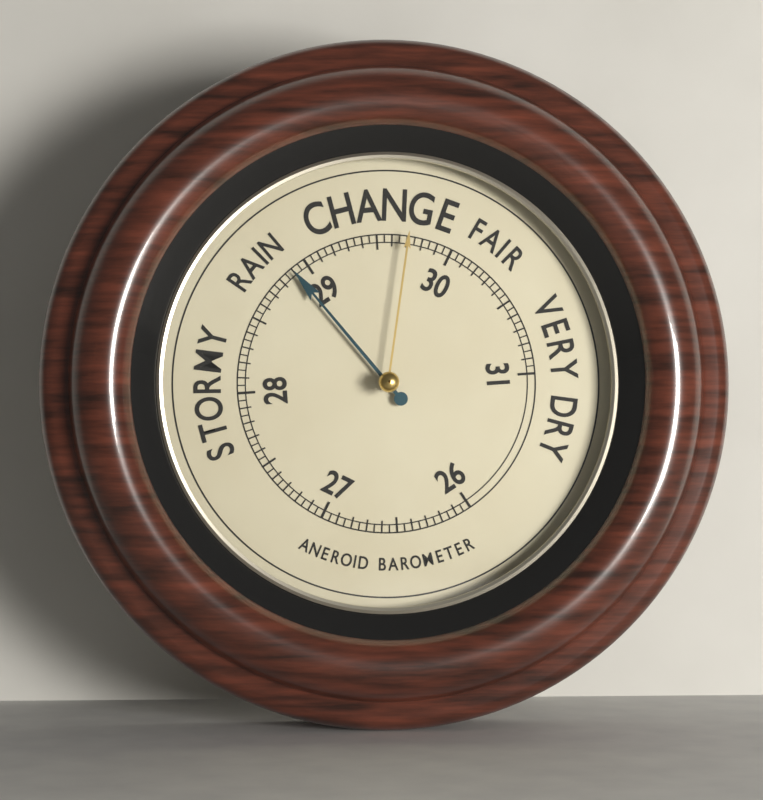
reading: 28.90 (no unit)
